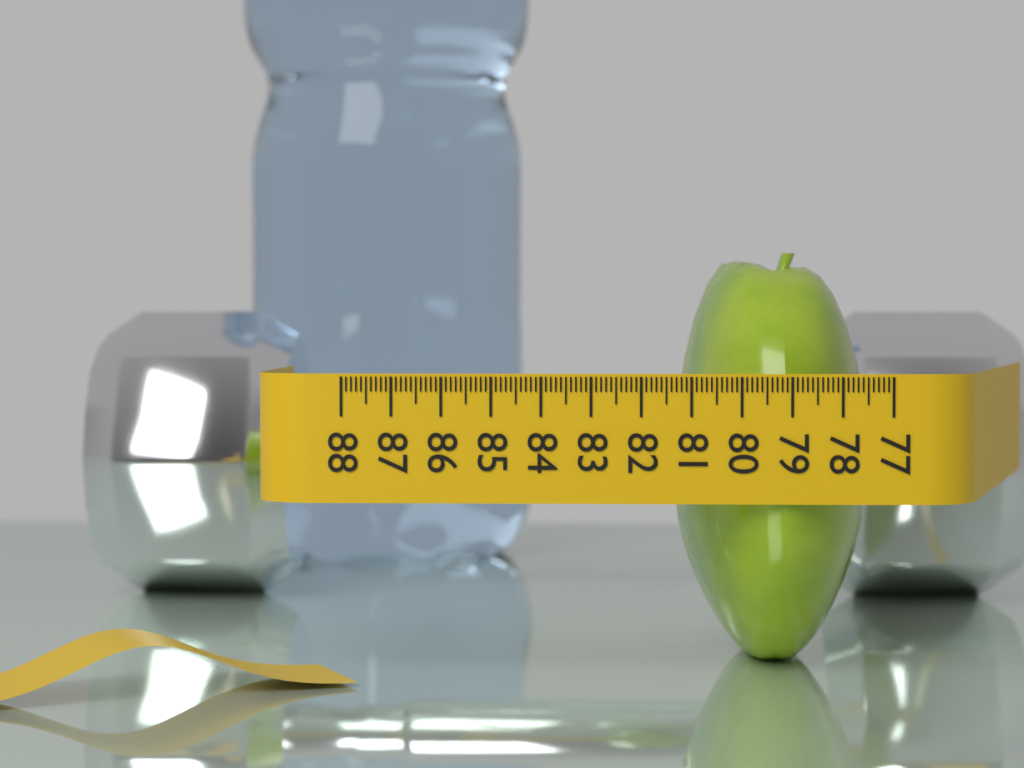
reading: 81.2 (no unit)
